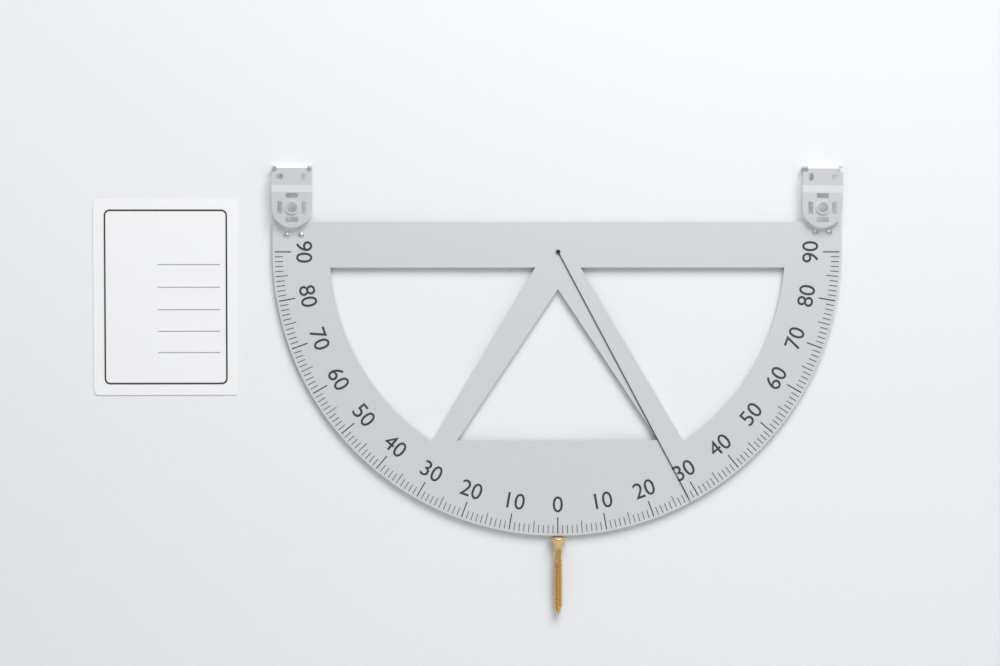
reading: 28 (no unit)
